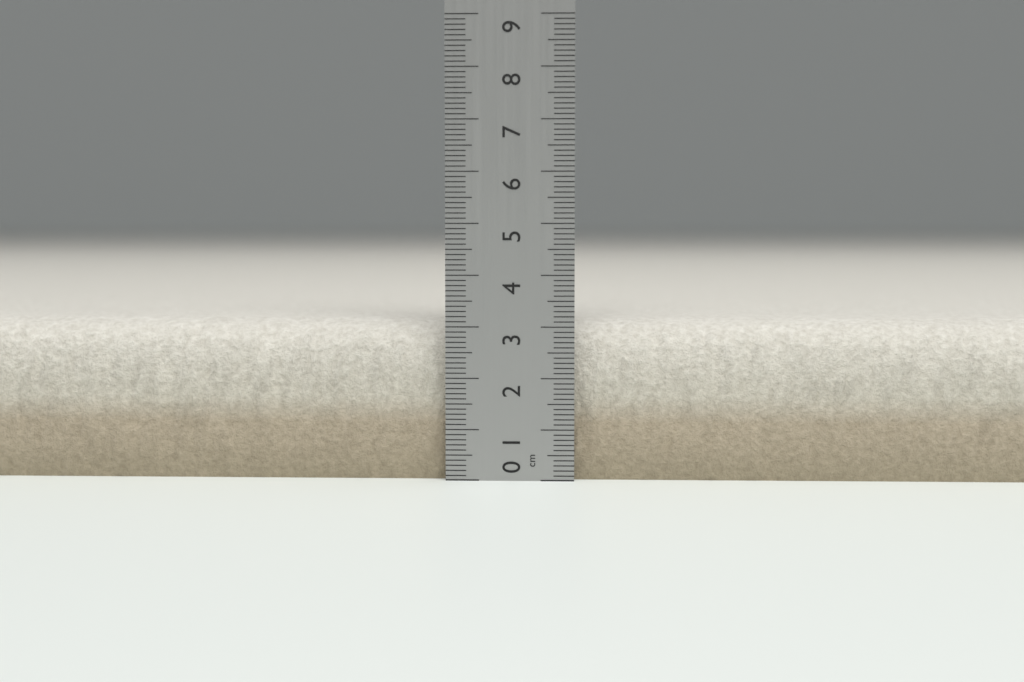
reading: 3.1 cm
